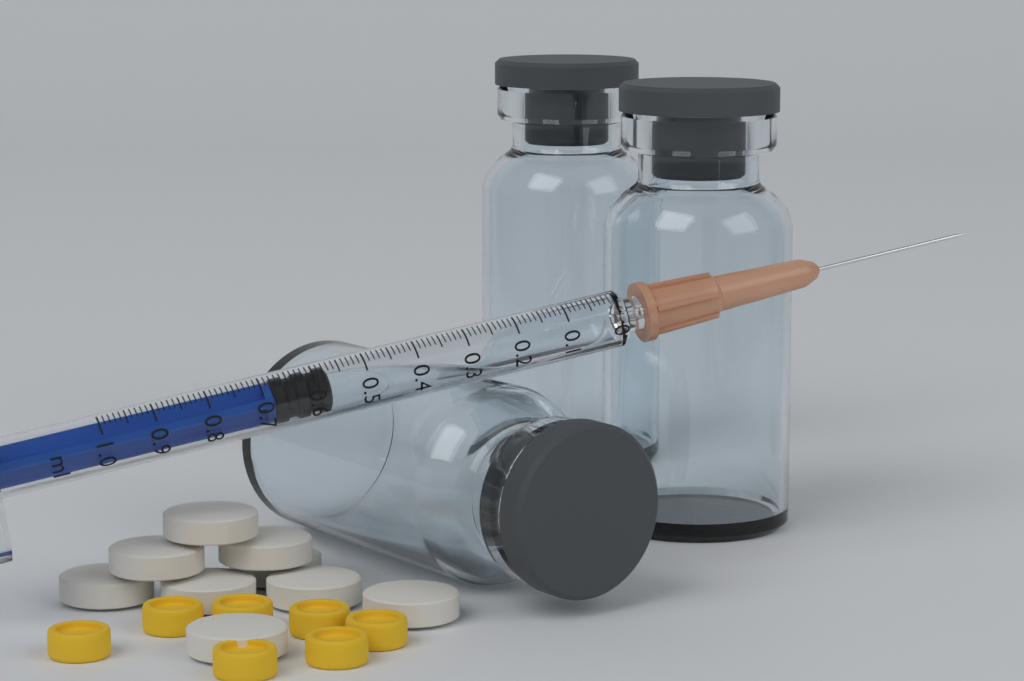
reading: 0.57 ml
